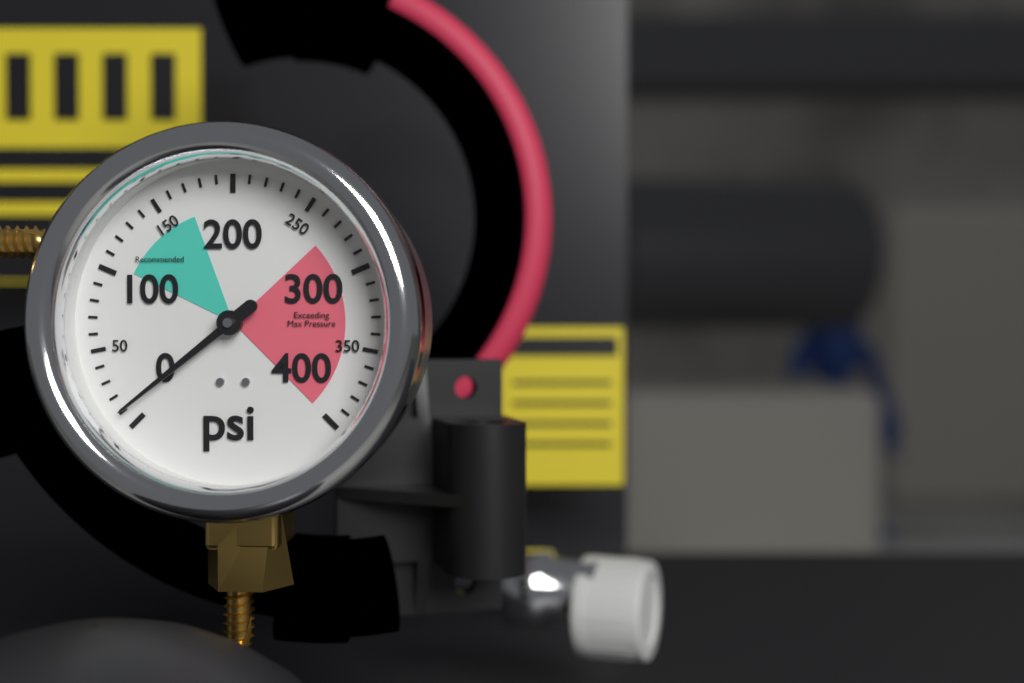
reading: 10 psi
